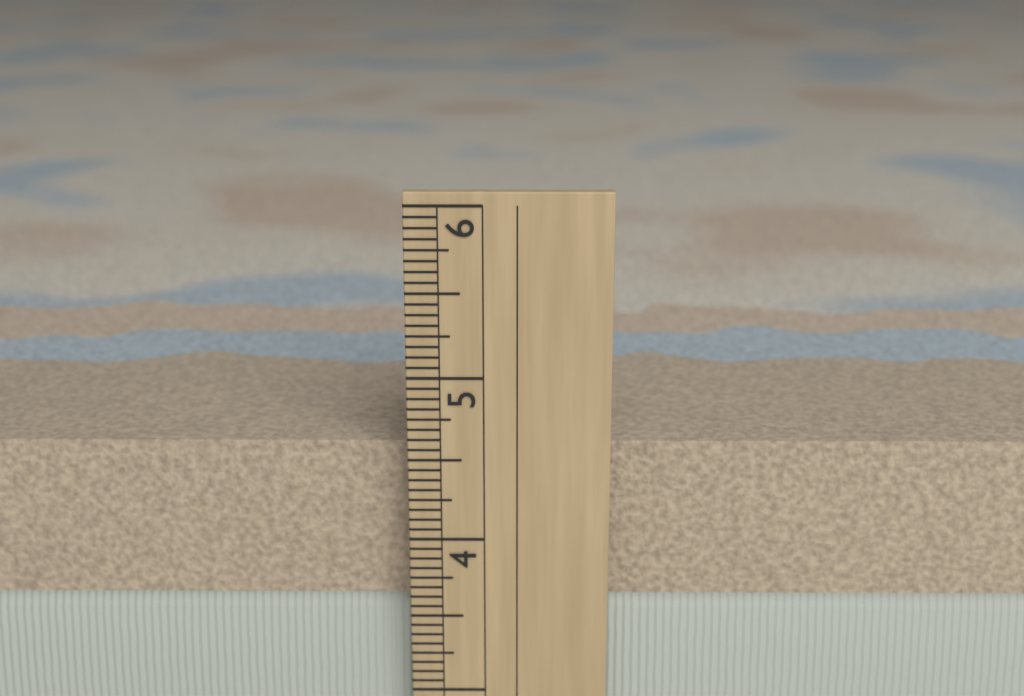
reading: 4.5625 in
